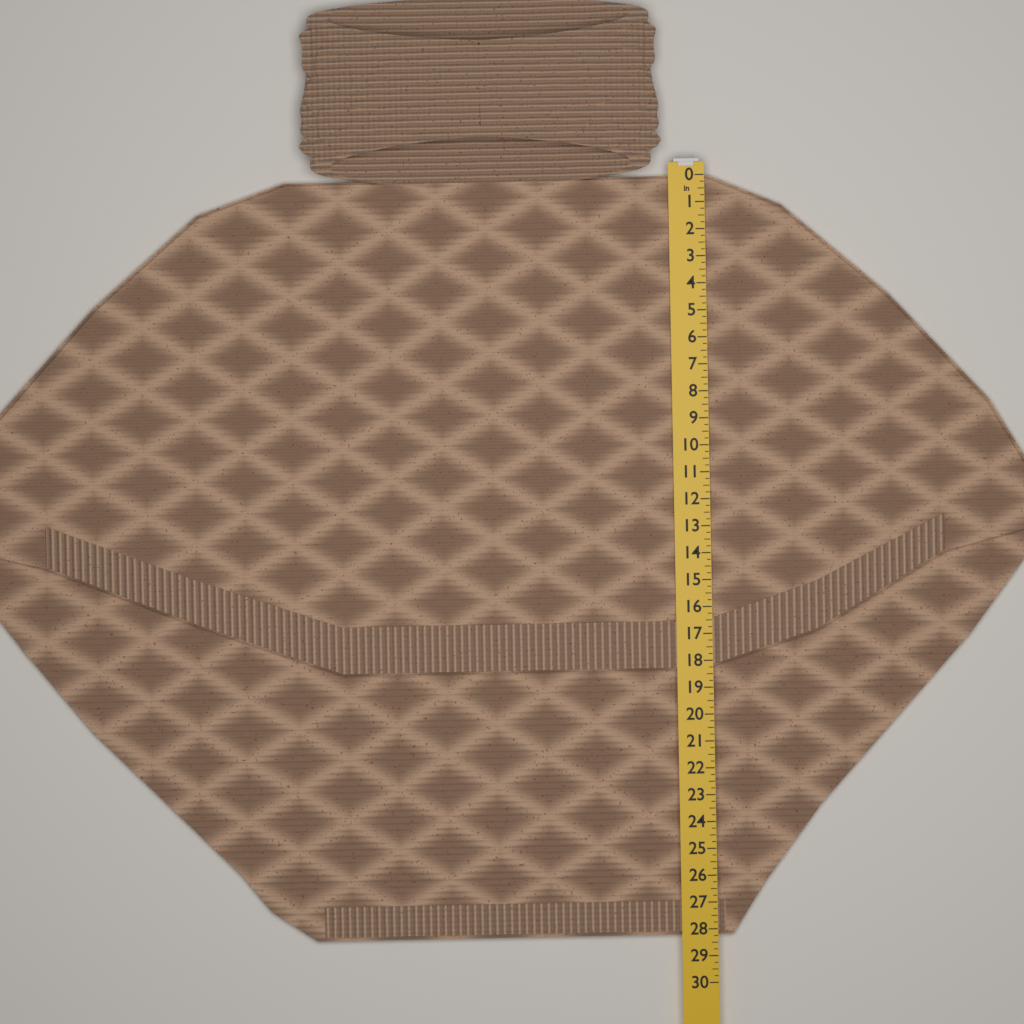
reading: 28.25 in
